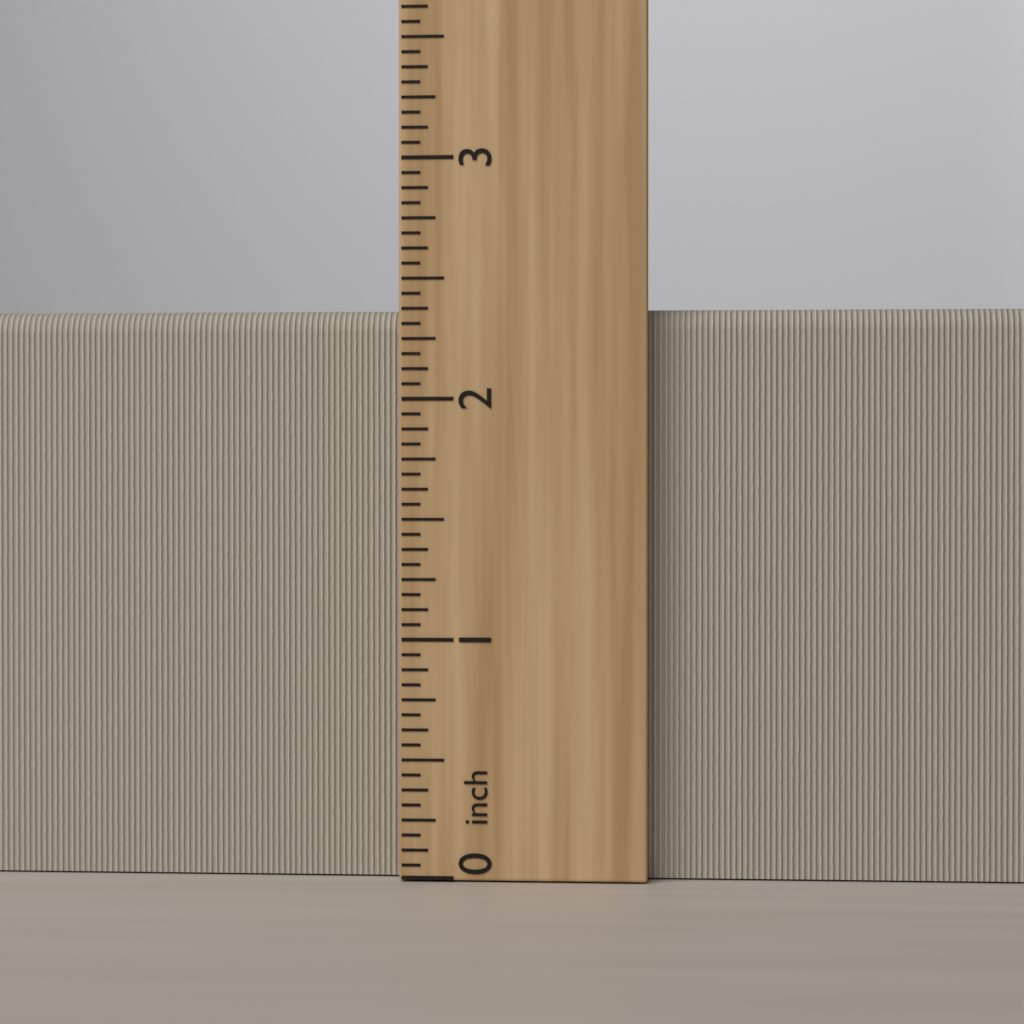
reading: 2.3750 inch
